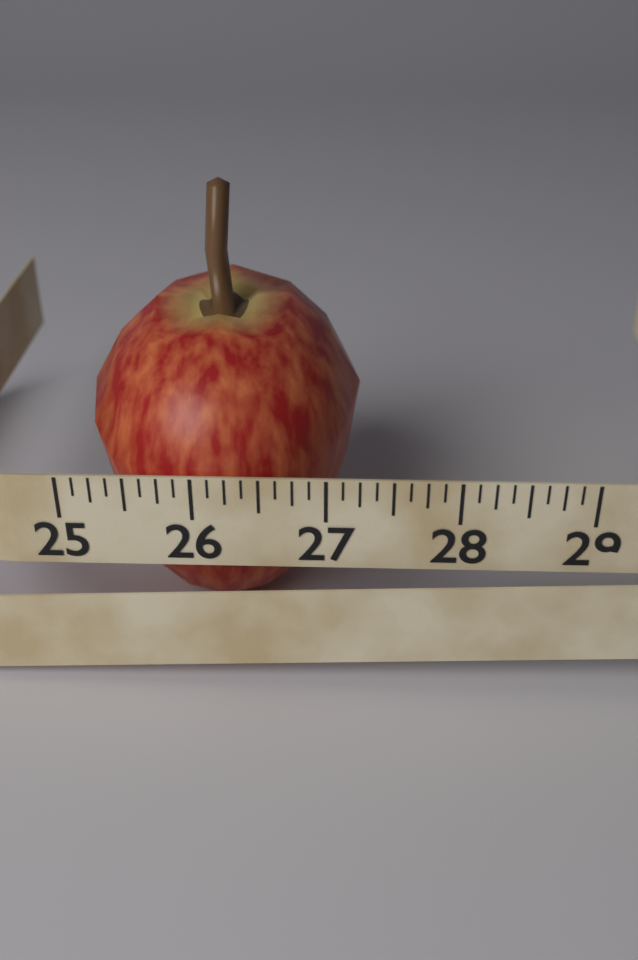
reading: 27.250 (no unit)
